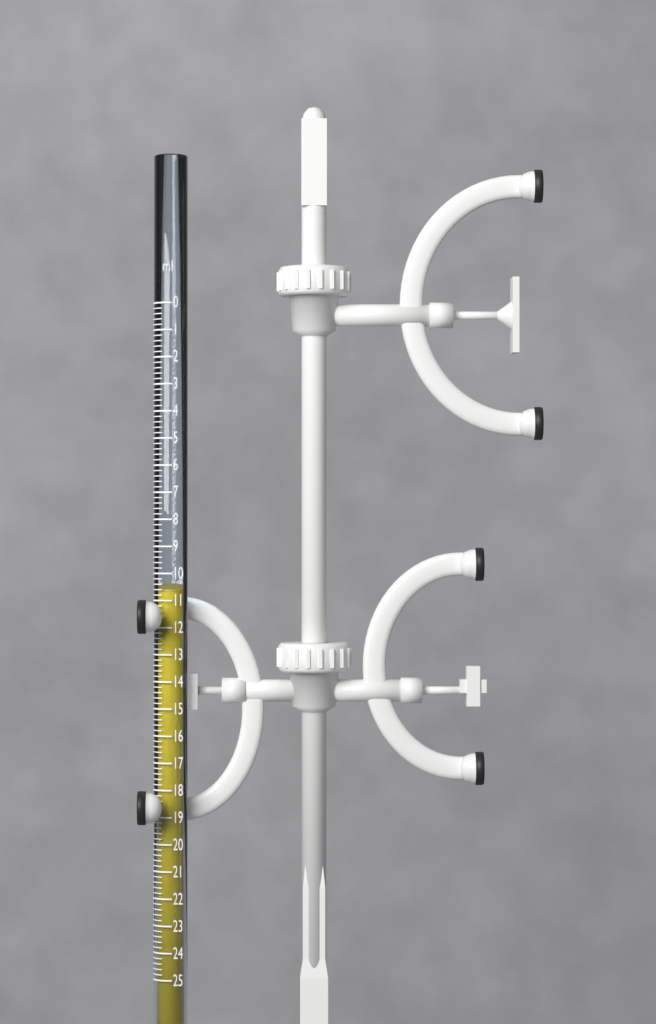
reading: 10.6 ml
